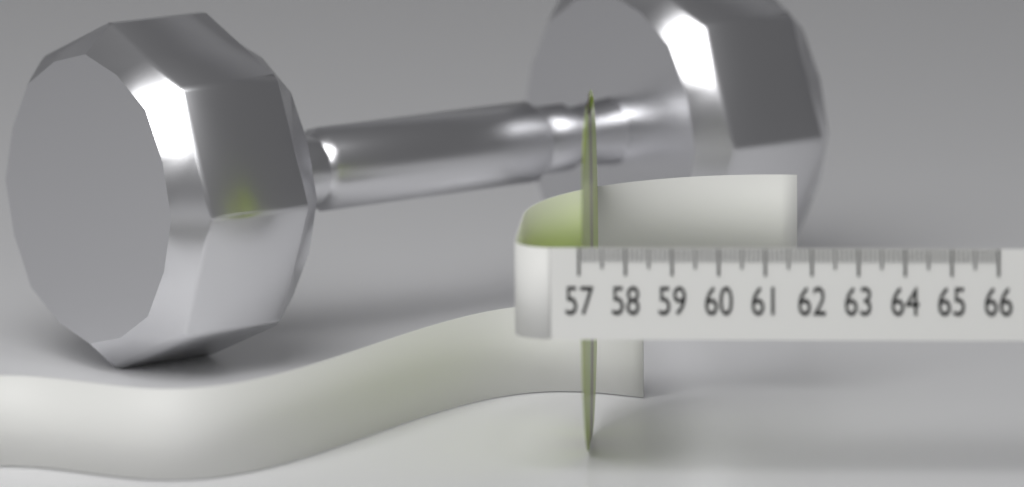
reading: 57.1 (no unit)
